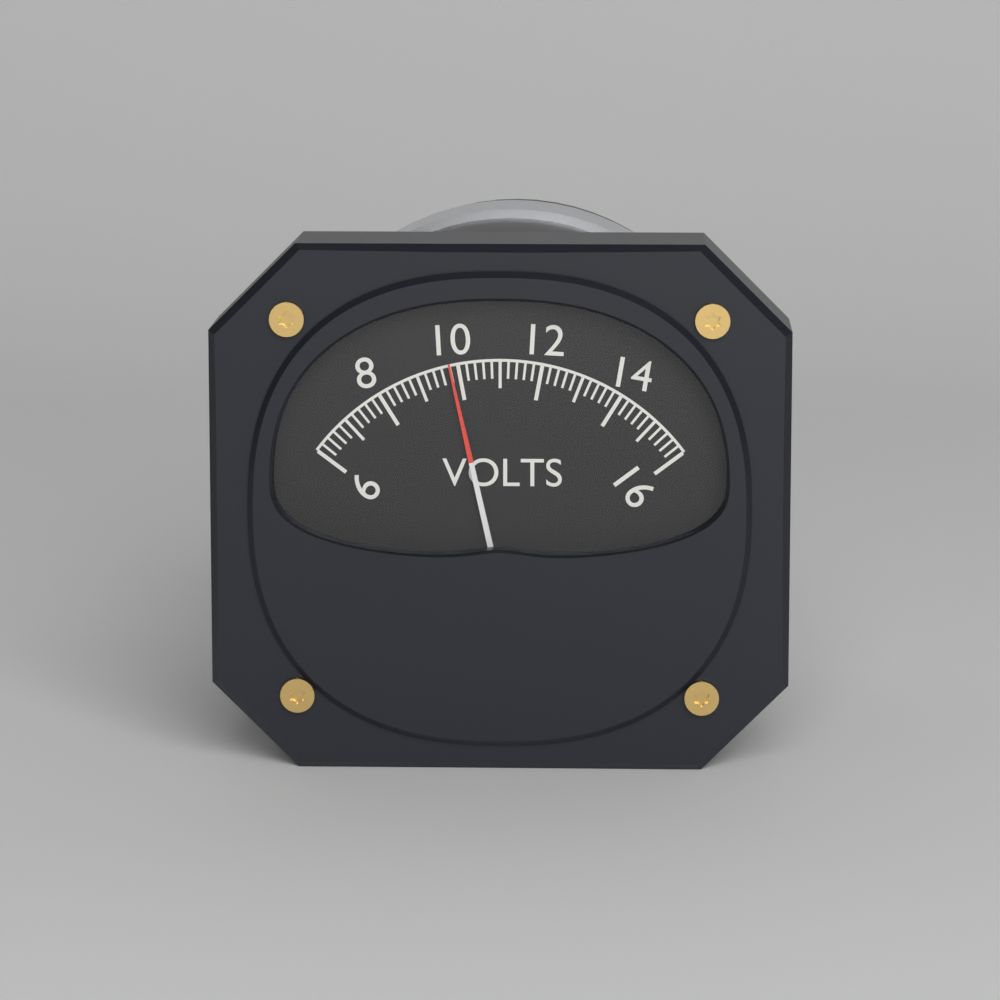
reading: 9.8 V
